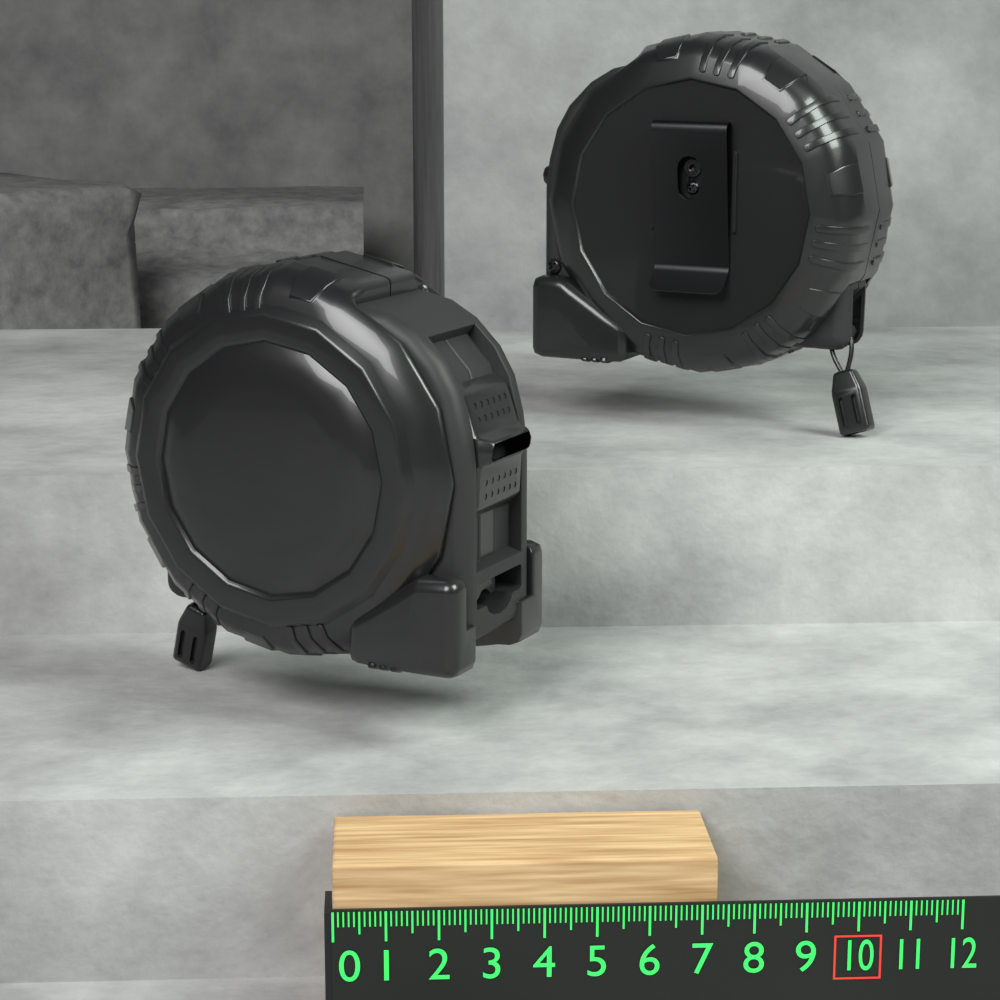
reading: 7.3 (no unit)
